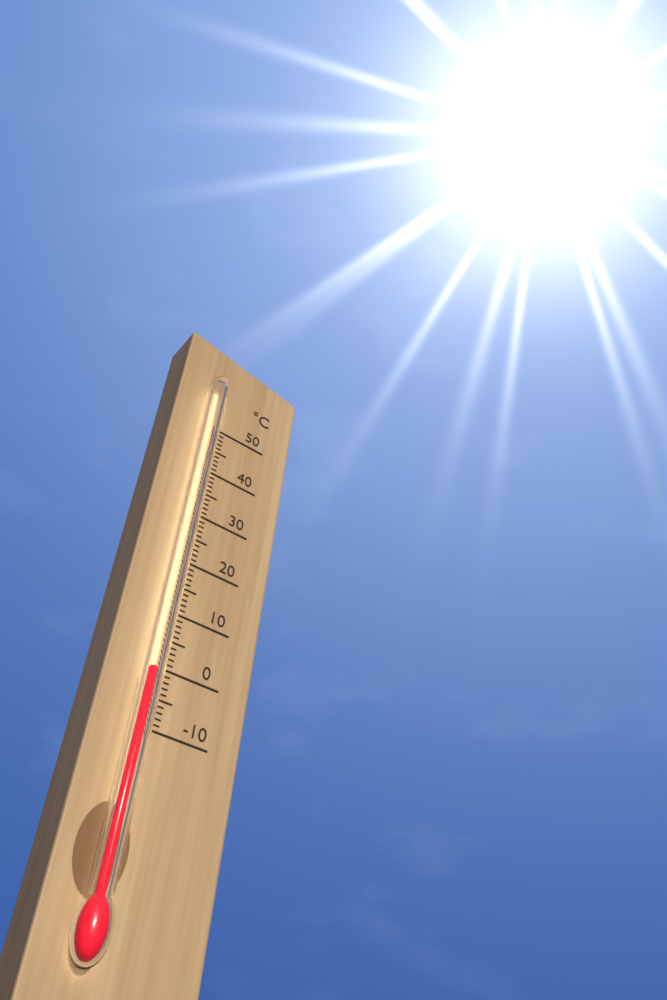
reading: -2 °C
